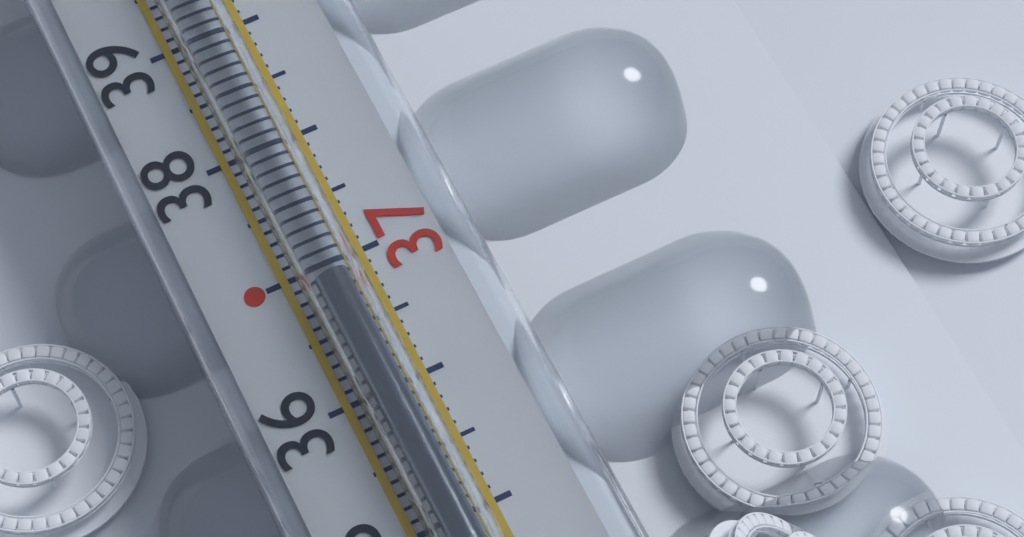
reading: 36.8 °C
